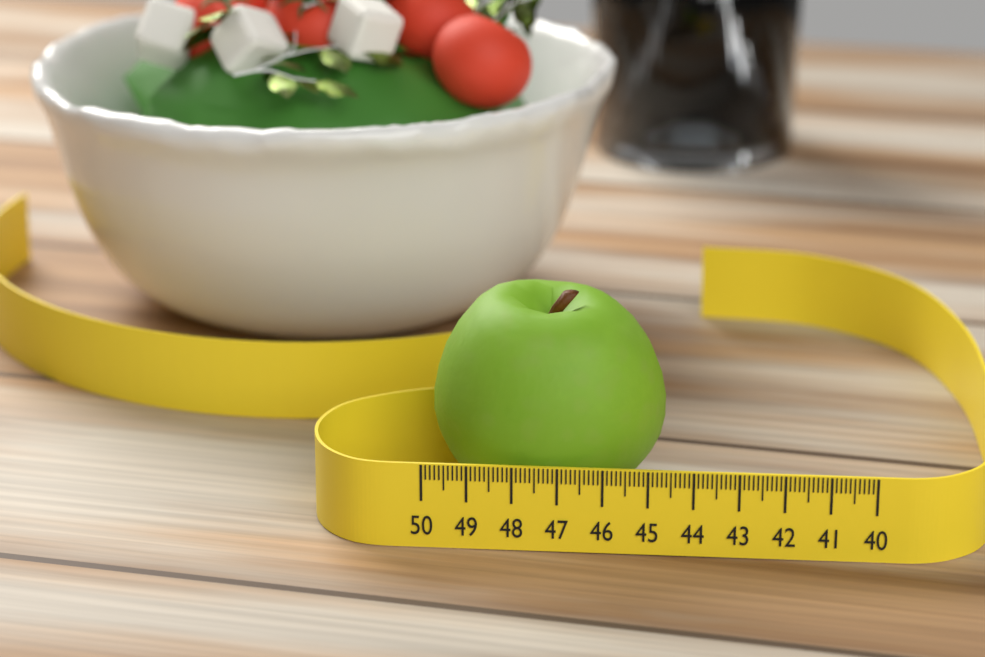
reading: 44.7 (no unit)
